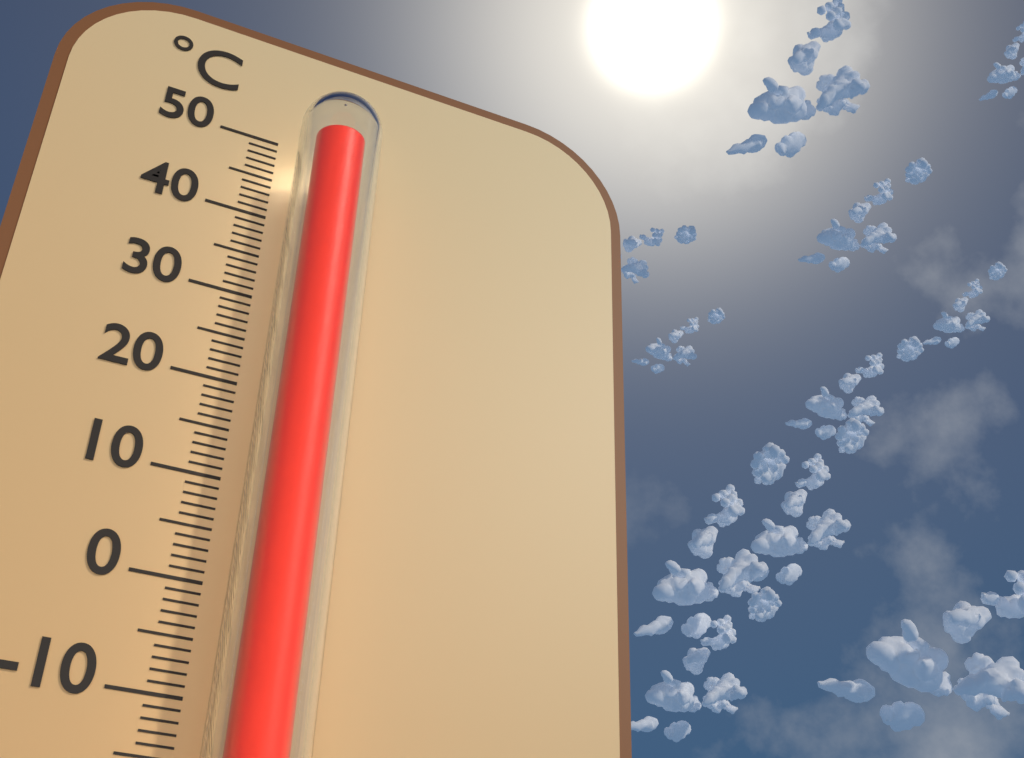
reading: 47 °C
